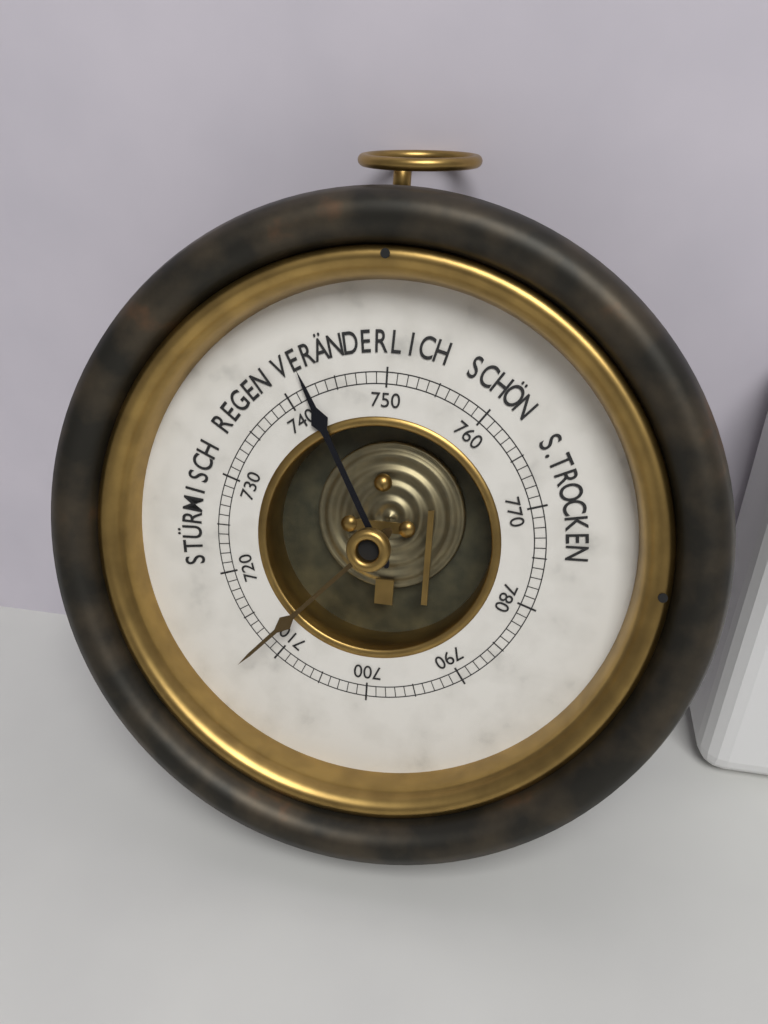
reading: 742 mmHg
